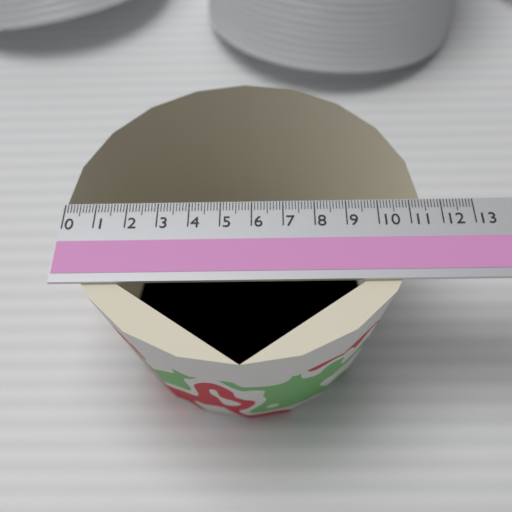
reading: 11.4 (no unit)
